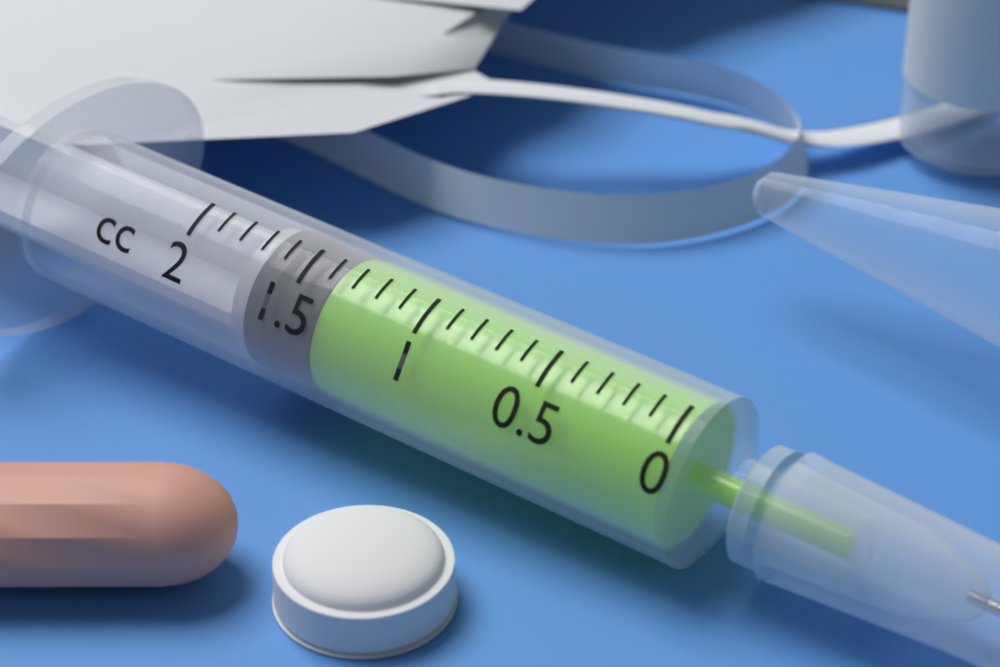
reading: 1.4 cc
